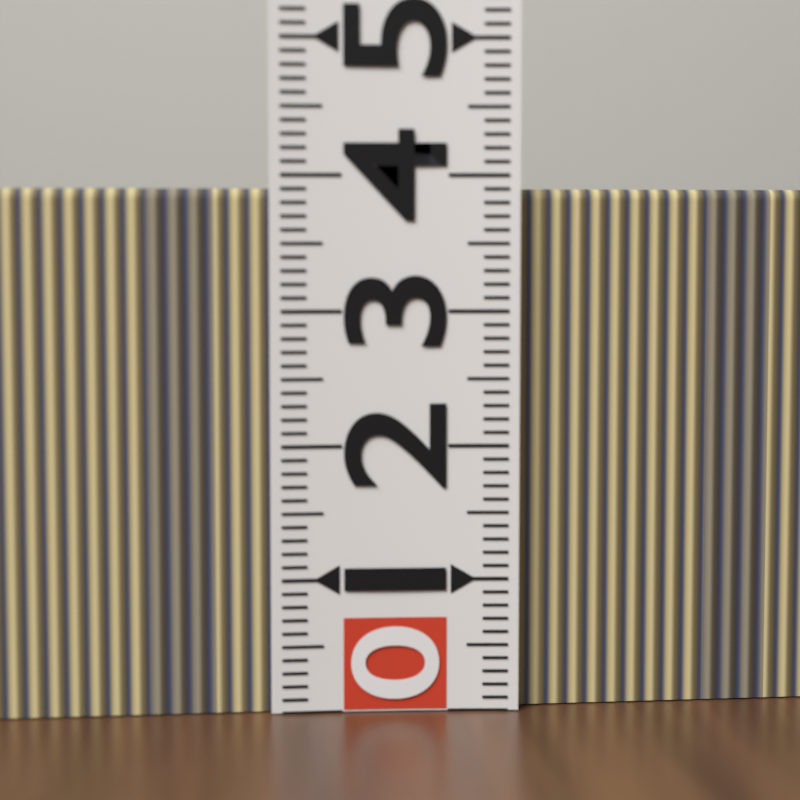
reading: 3.9 (no unit)
